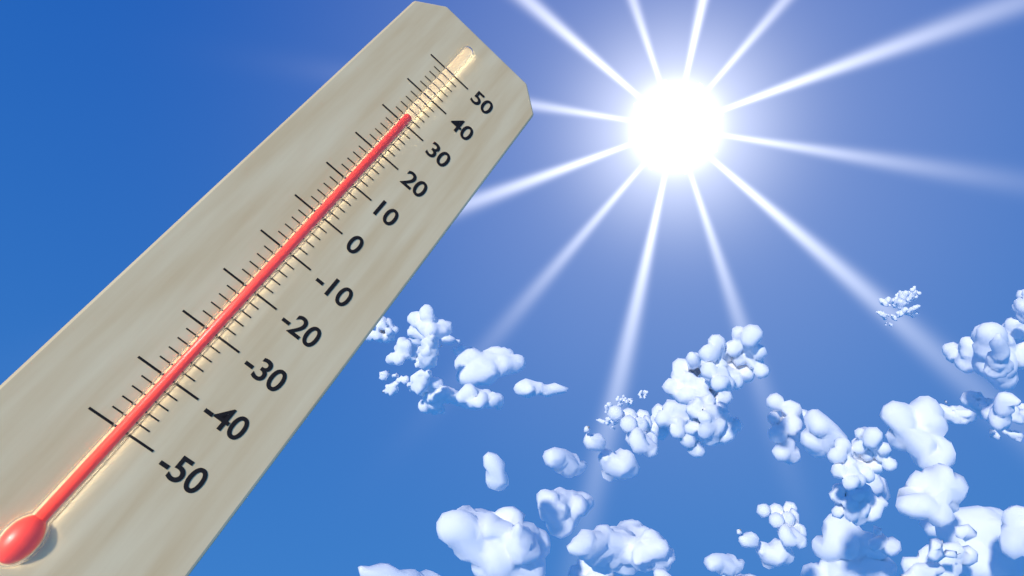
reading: 32 (no unit)
